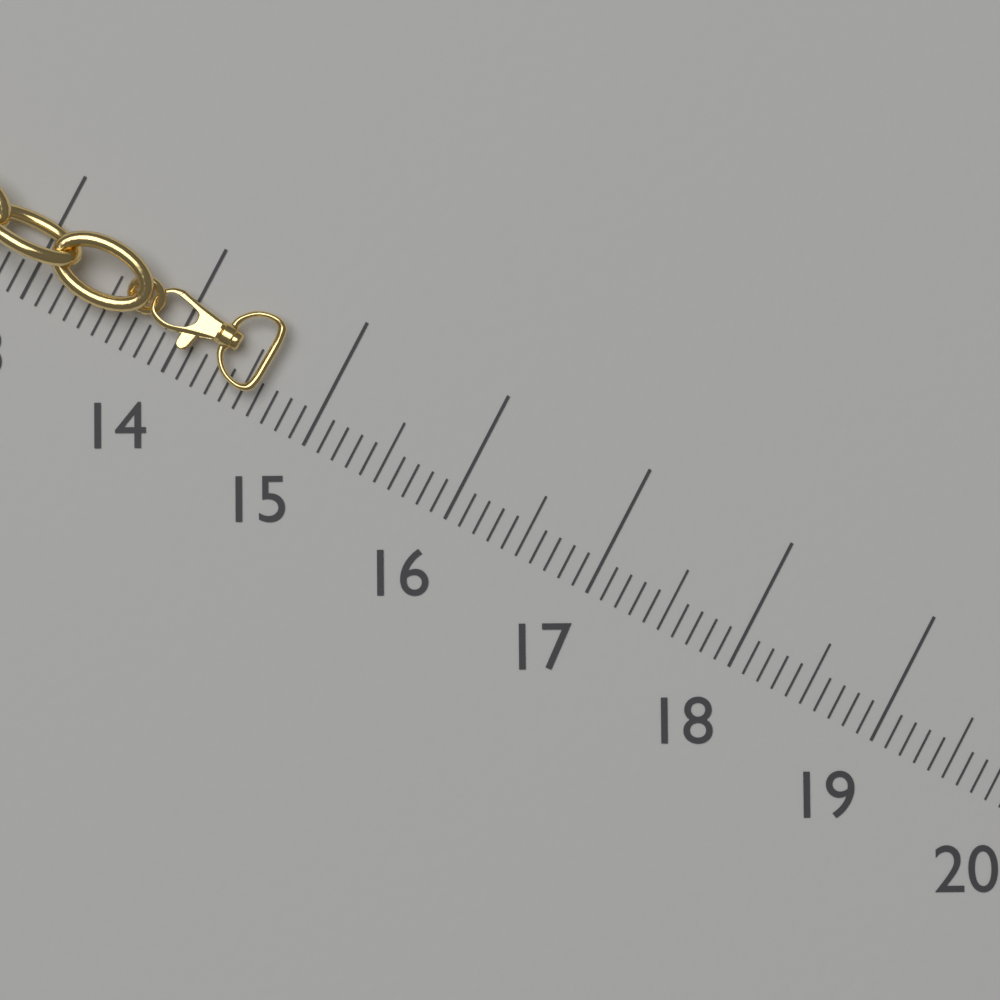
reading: 14.6 (no unit)
